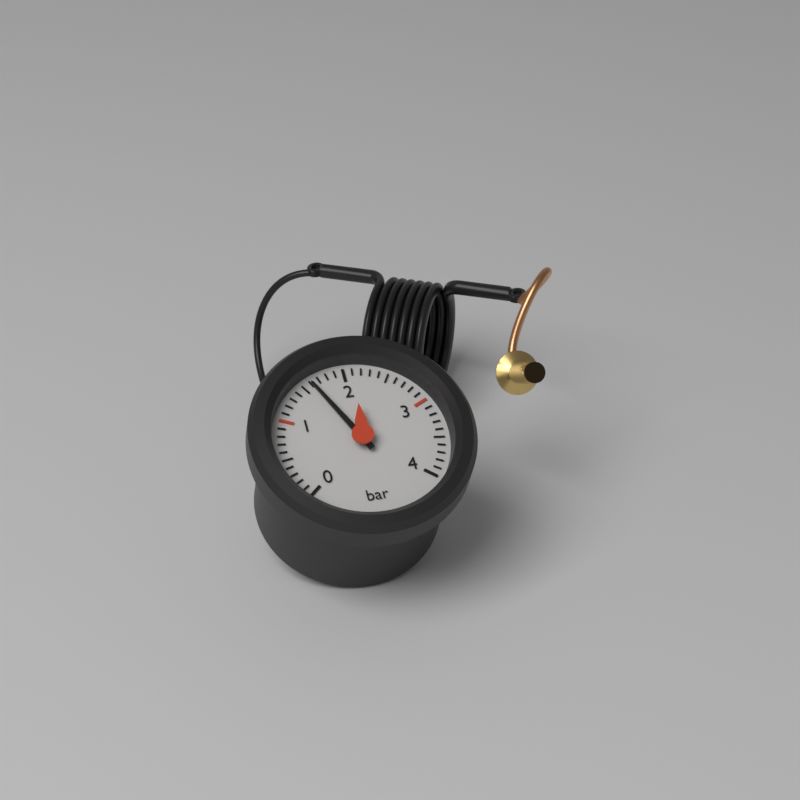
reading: 1.6 bar
